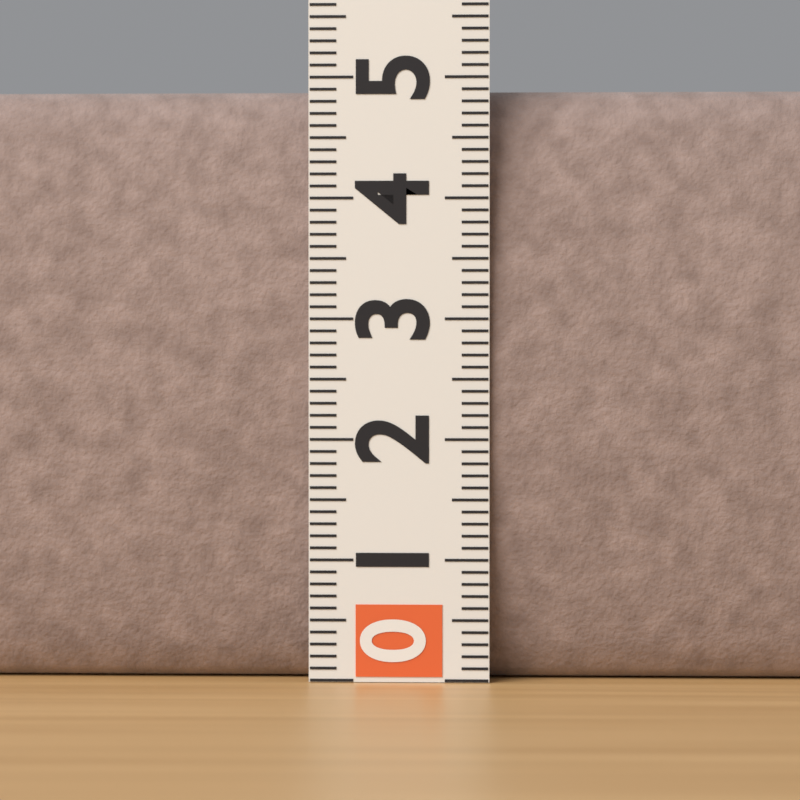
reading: 4.9 (no unit)
